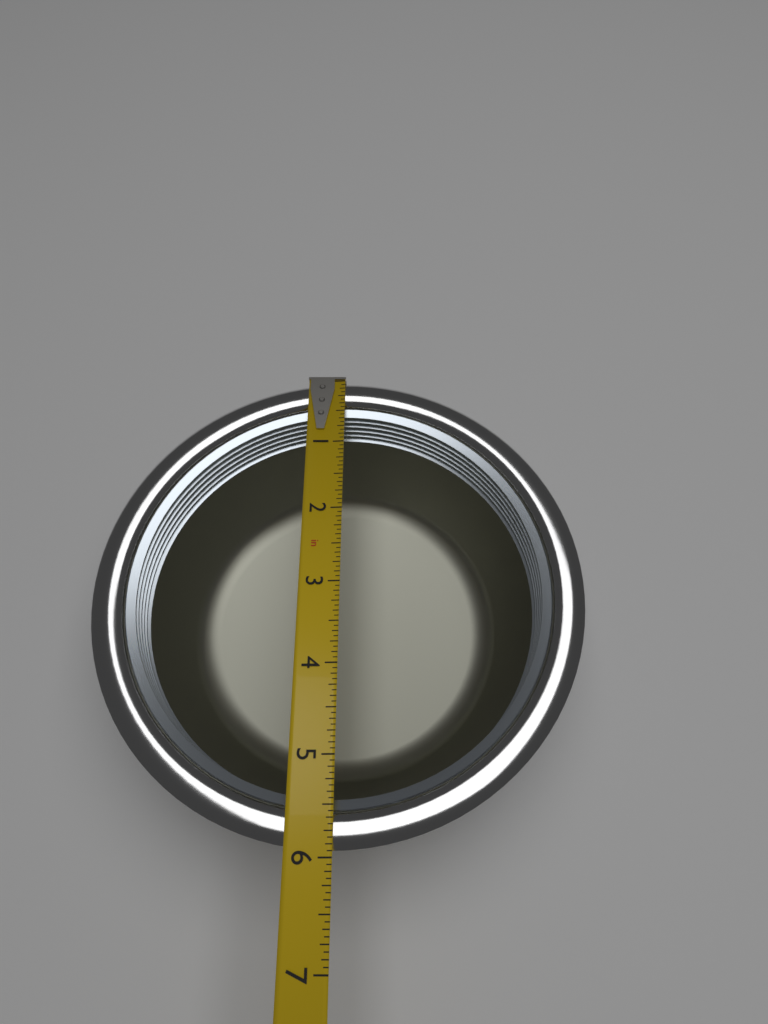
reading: 5.9375 in
